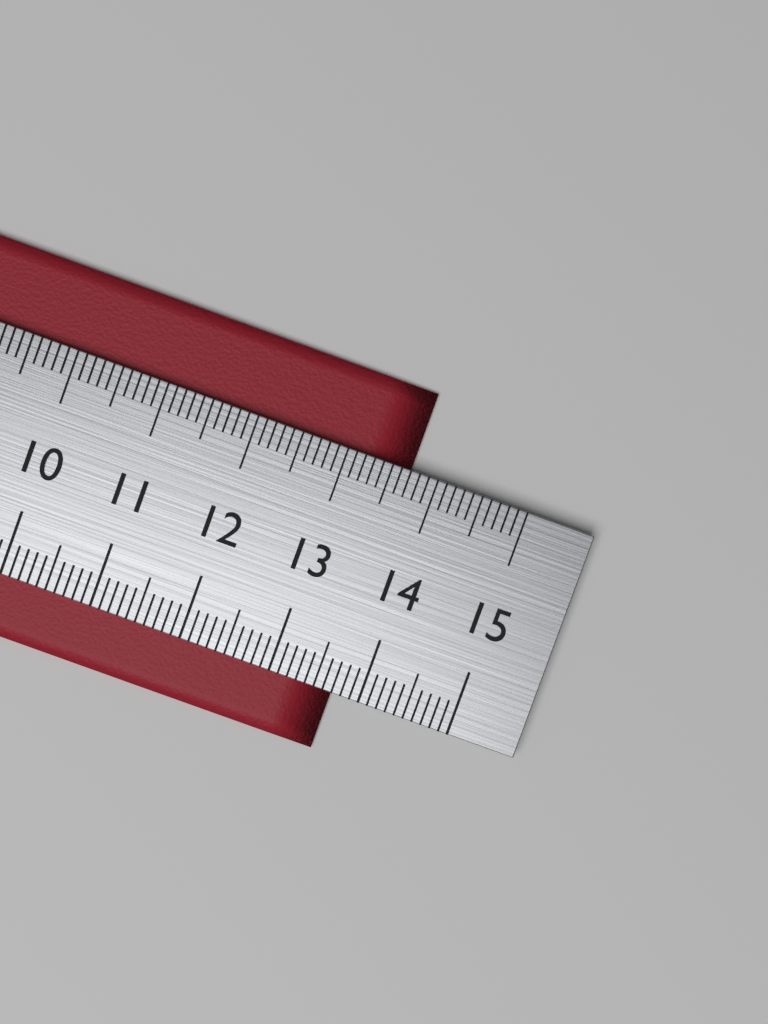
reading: 13.7 cm
